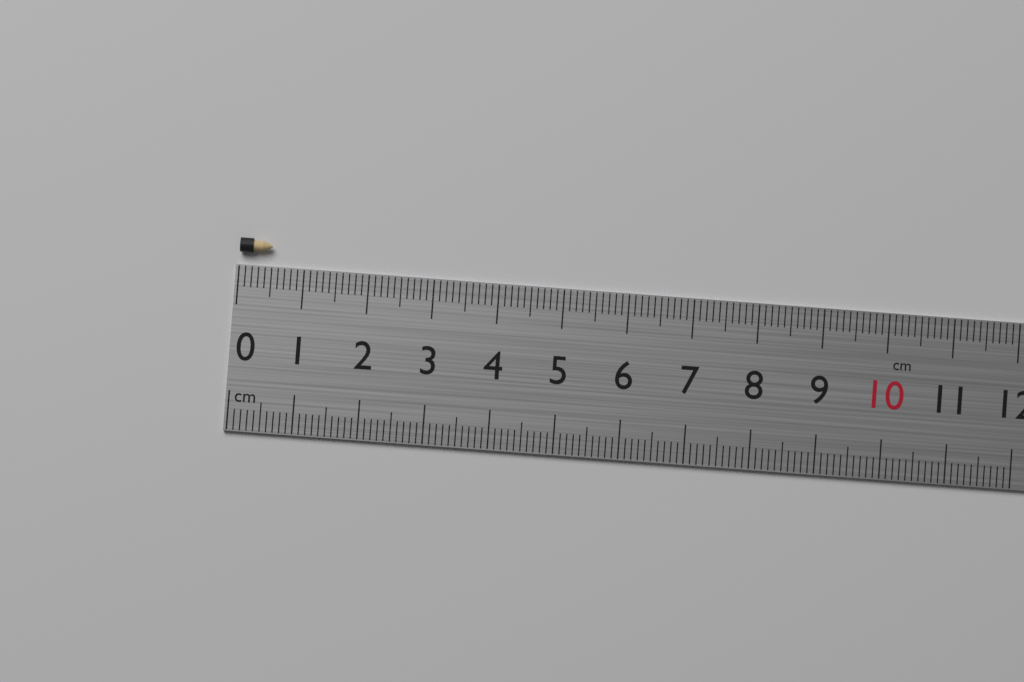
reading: 0.5 cm
